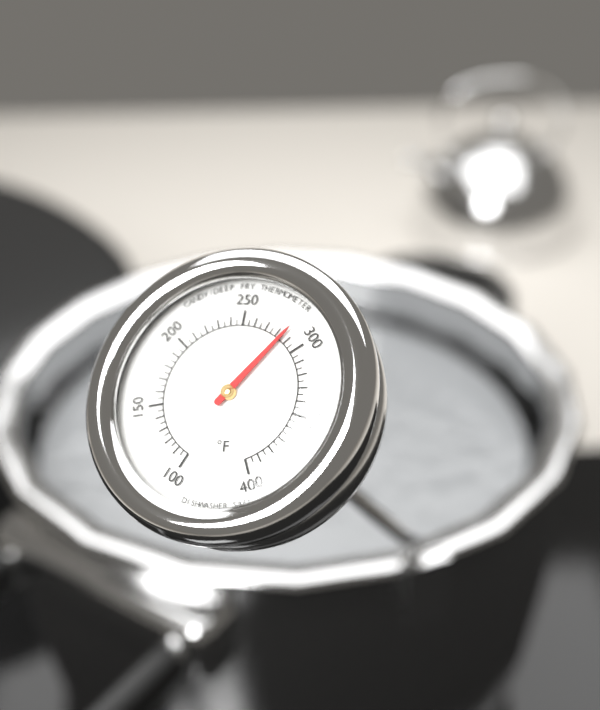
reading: 285 °F
